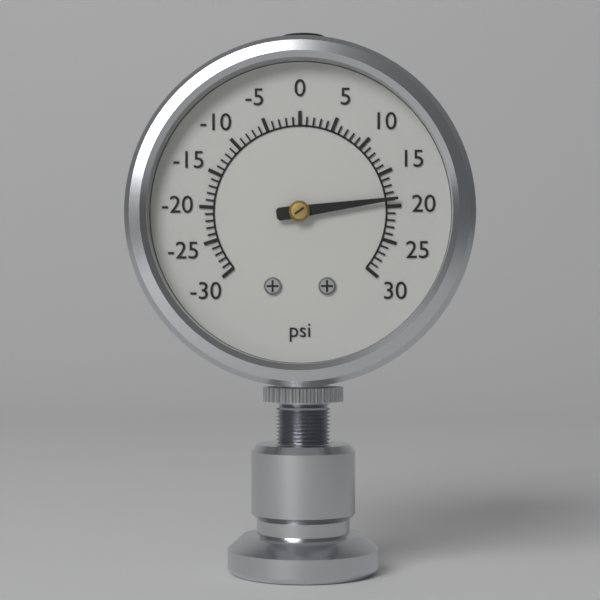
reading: 19 psi
